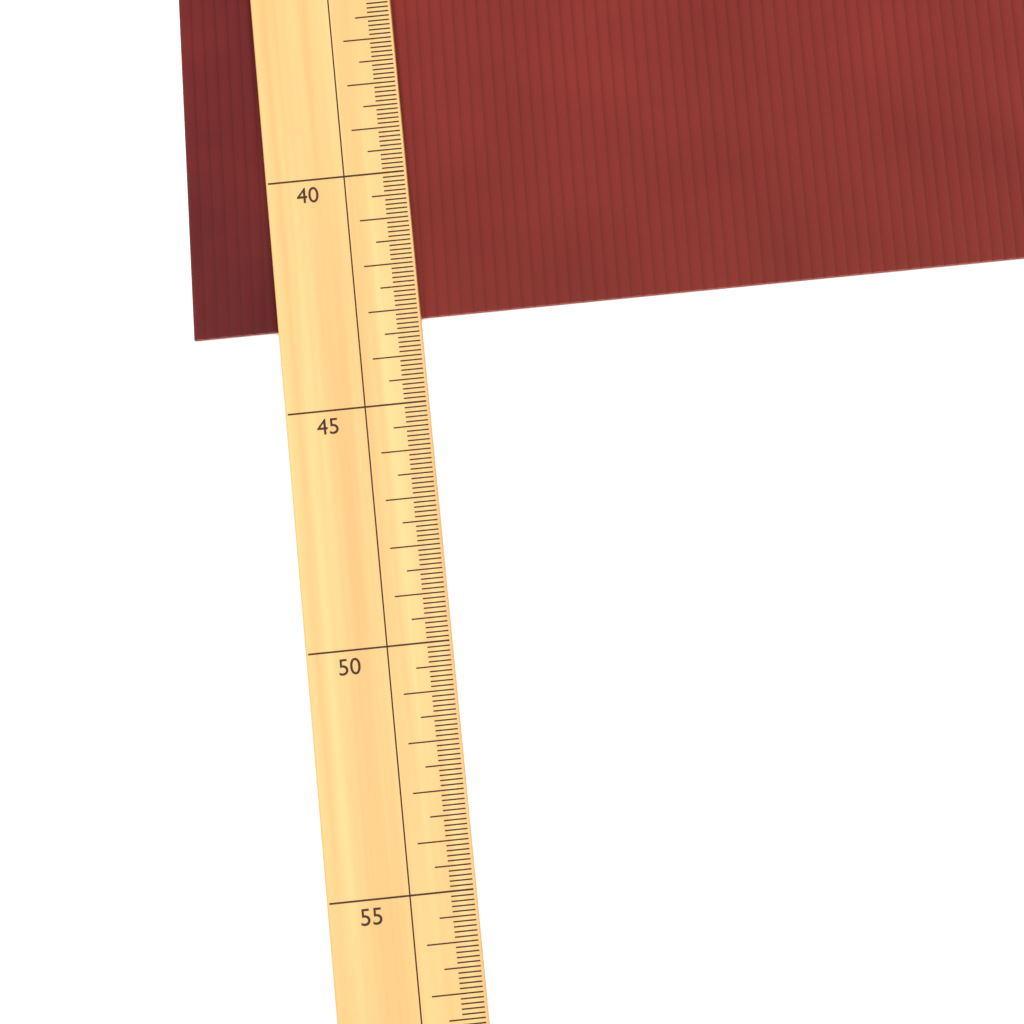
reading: 43.1 (no unit)
